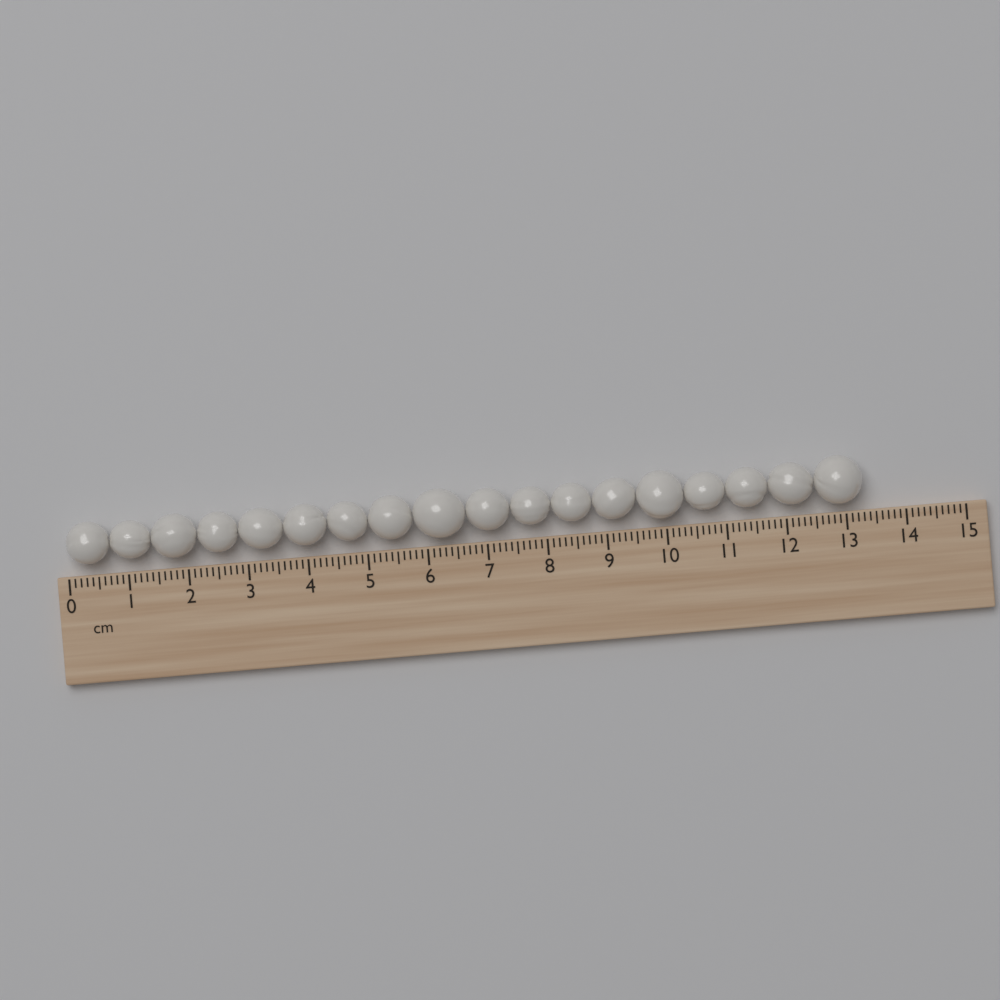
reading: 13.3 cm
